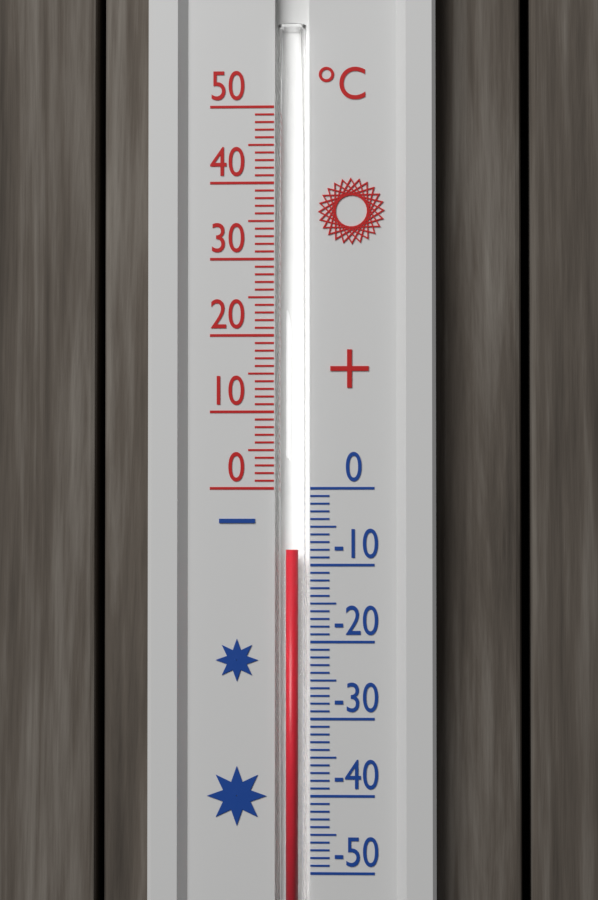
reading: -8 °C
